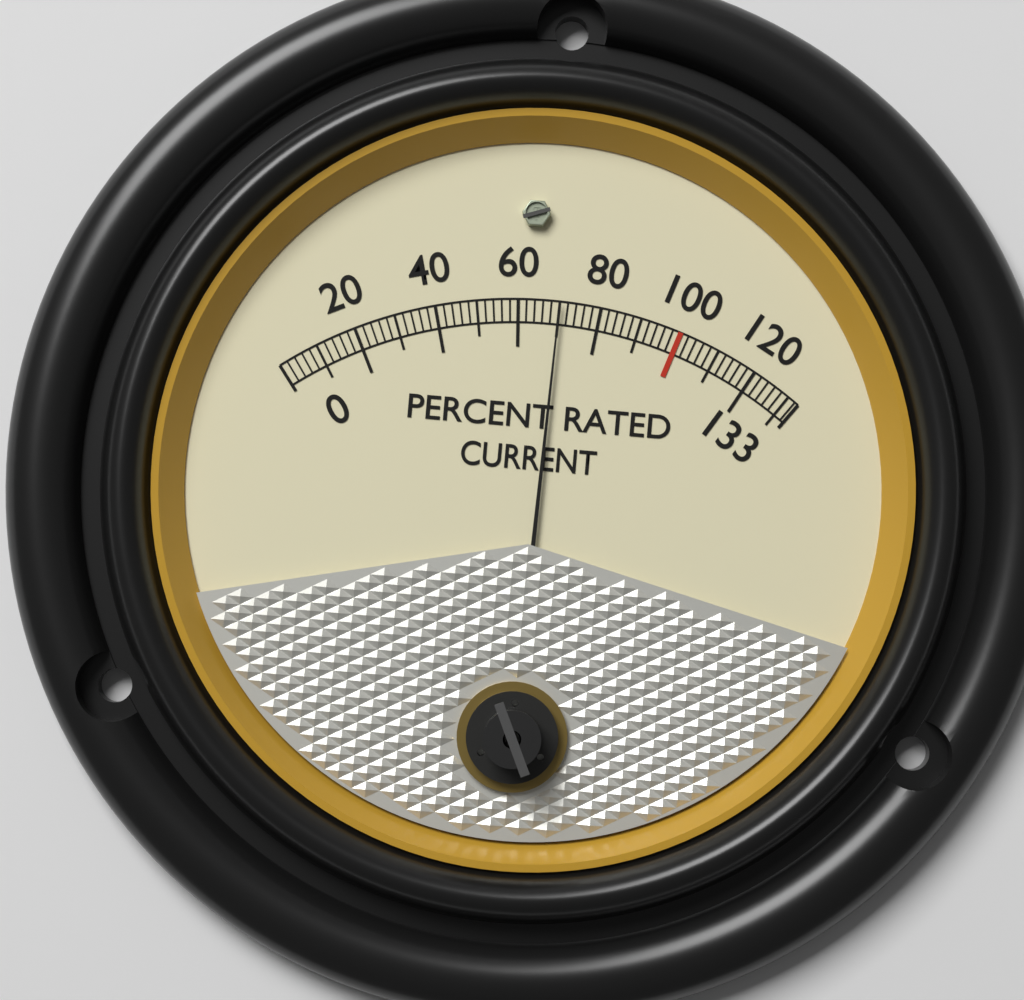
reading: 70 %
